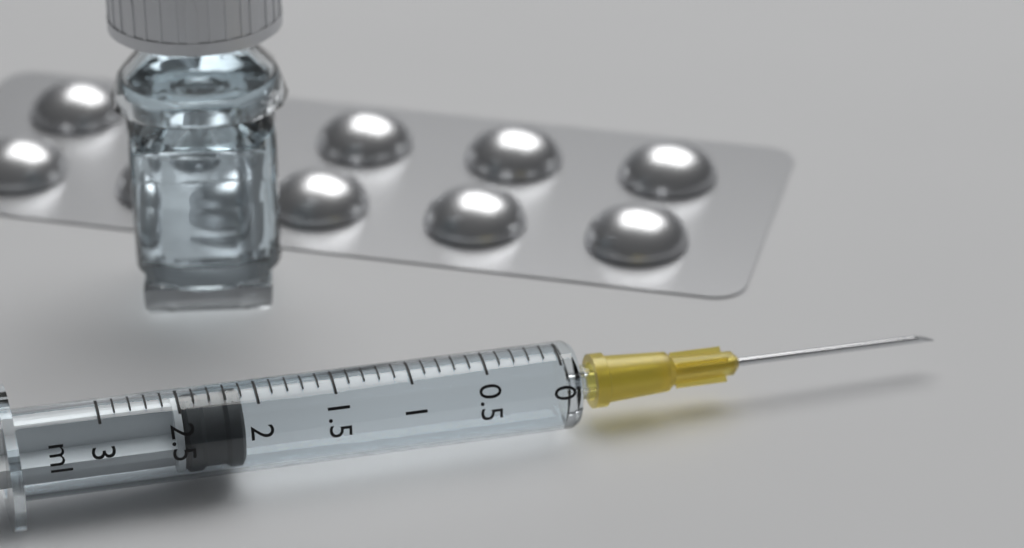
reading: 2.1 ml
